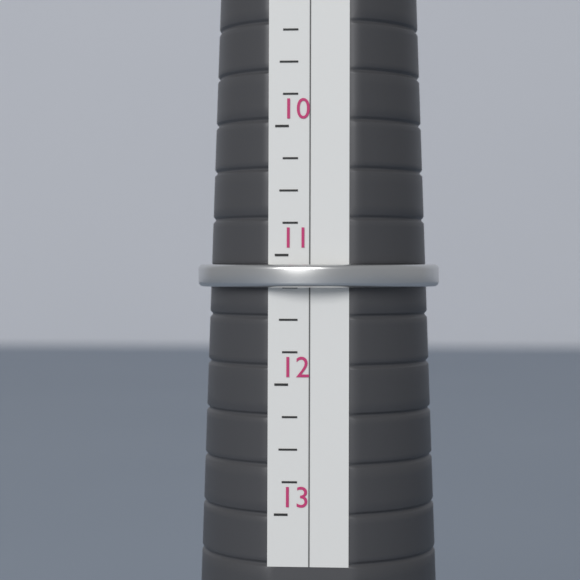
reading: 11.25 (no unit)
